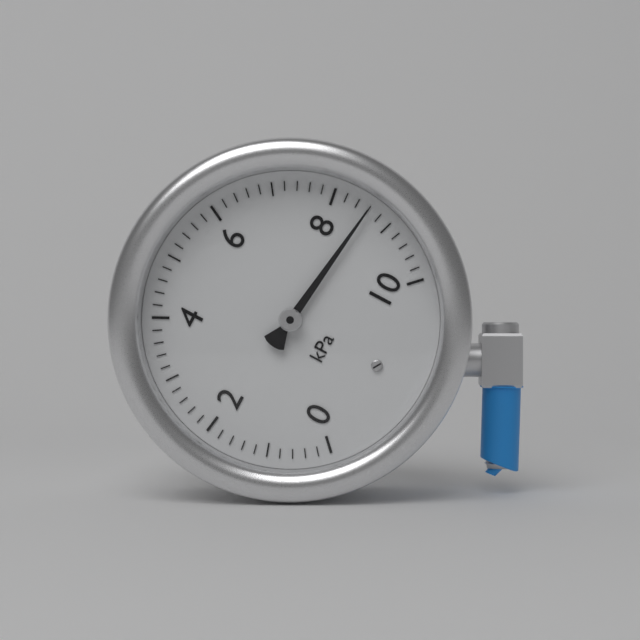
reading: 8.6 kPa
